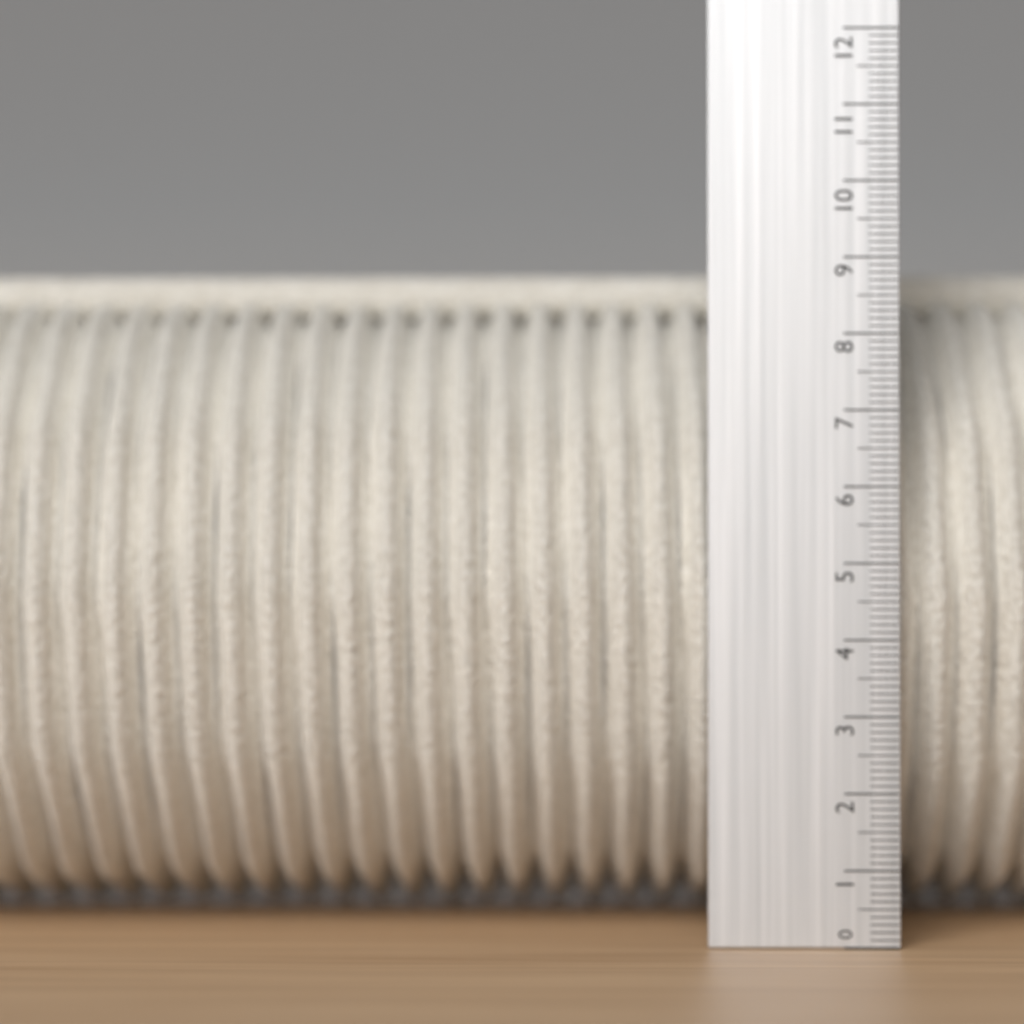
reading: 9.1 (no unit)
